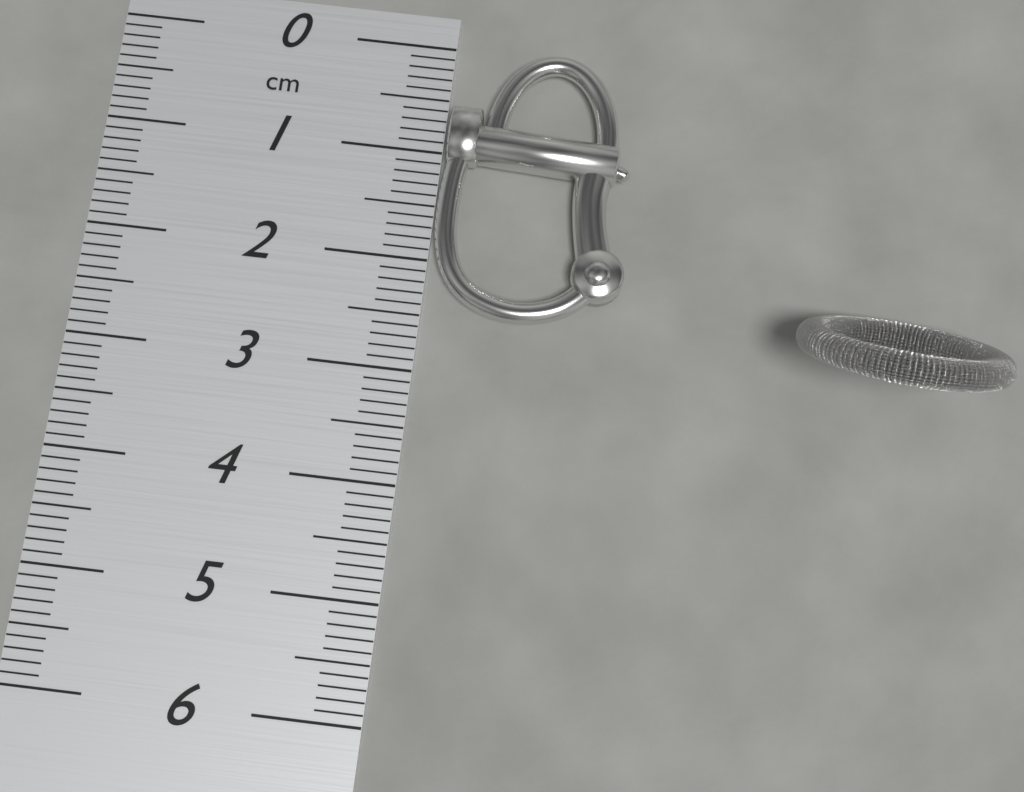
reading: 2.5 cm
